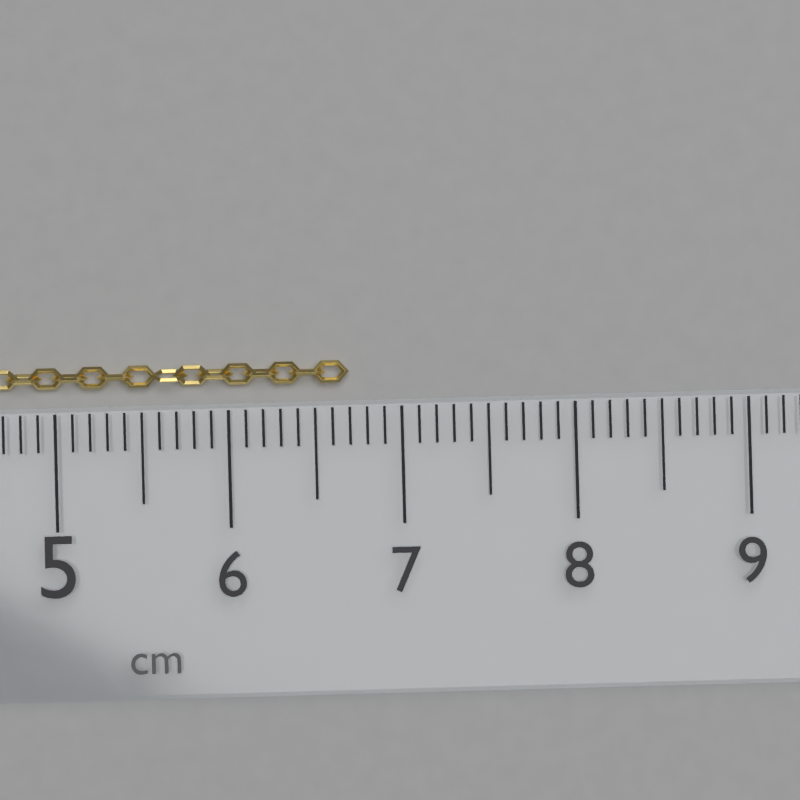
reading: 6.7 cm
